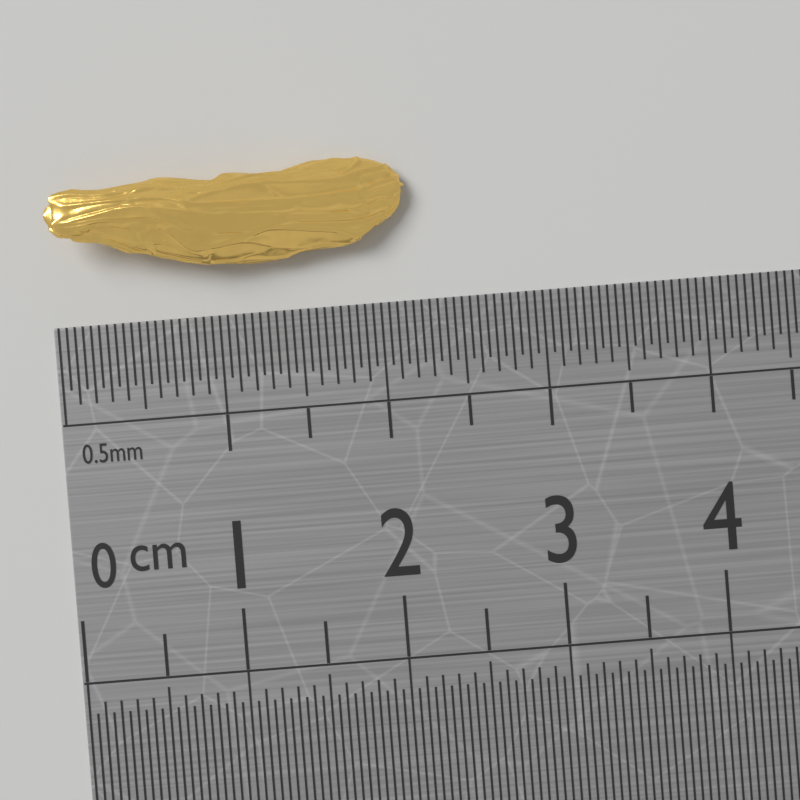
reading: 2.20 cm
